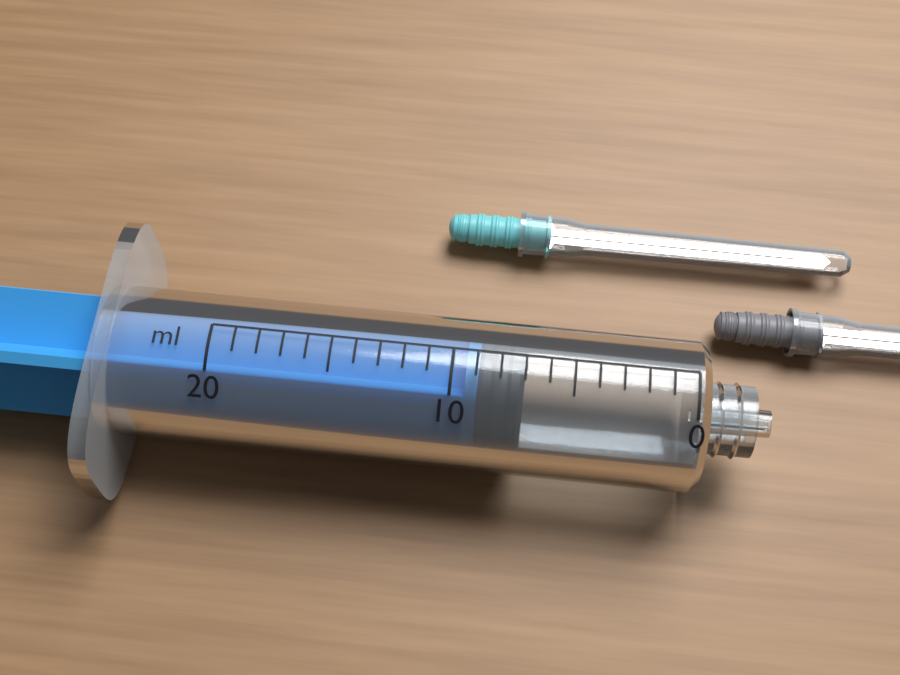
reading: 7 ml
